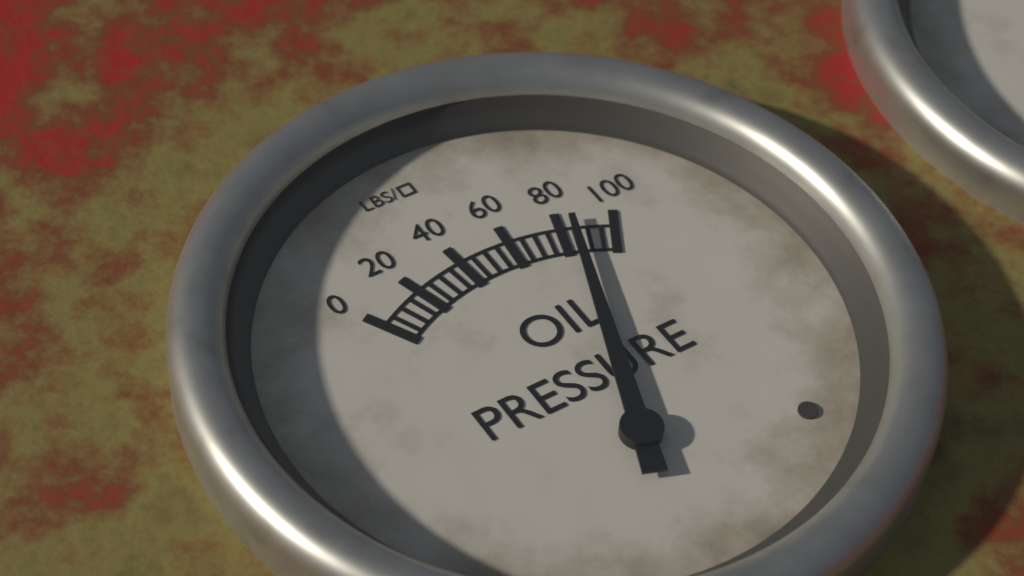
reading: 85 psi
